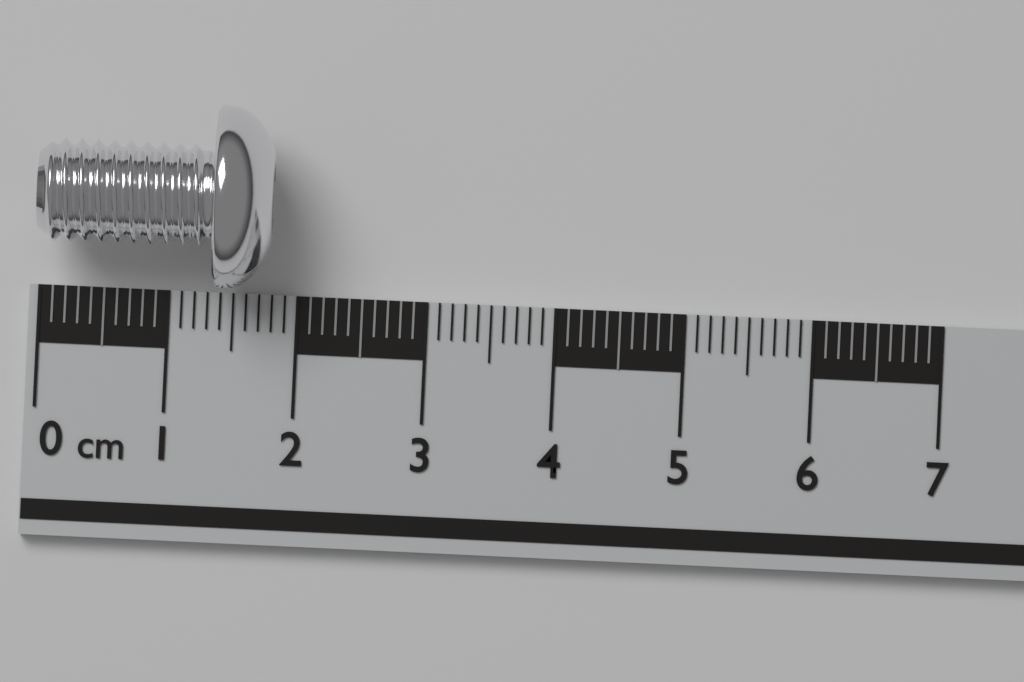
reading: 1.8 cm
